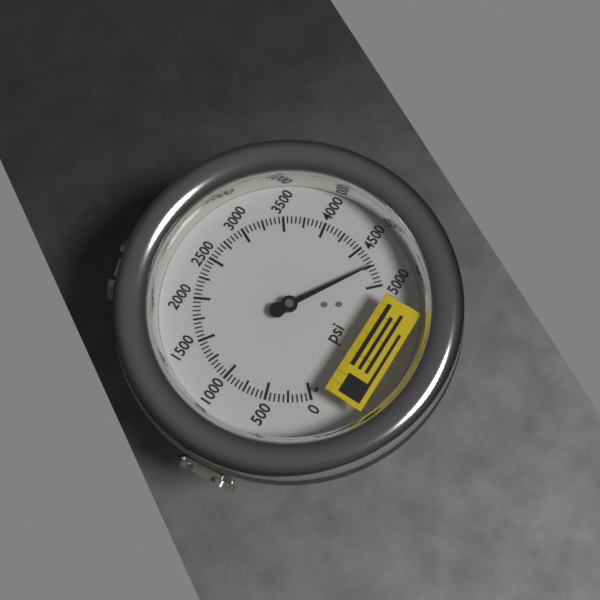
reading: 4750 psi
